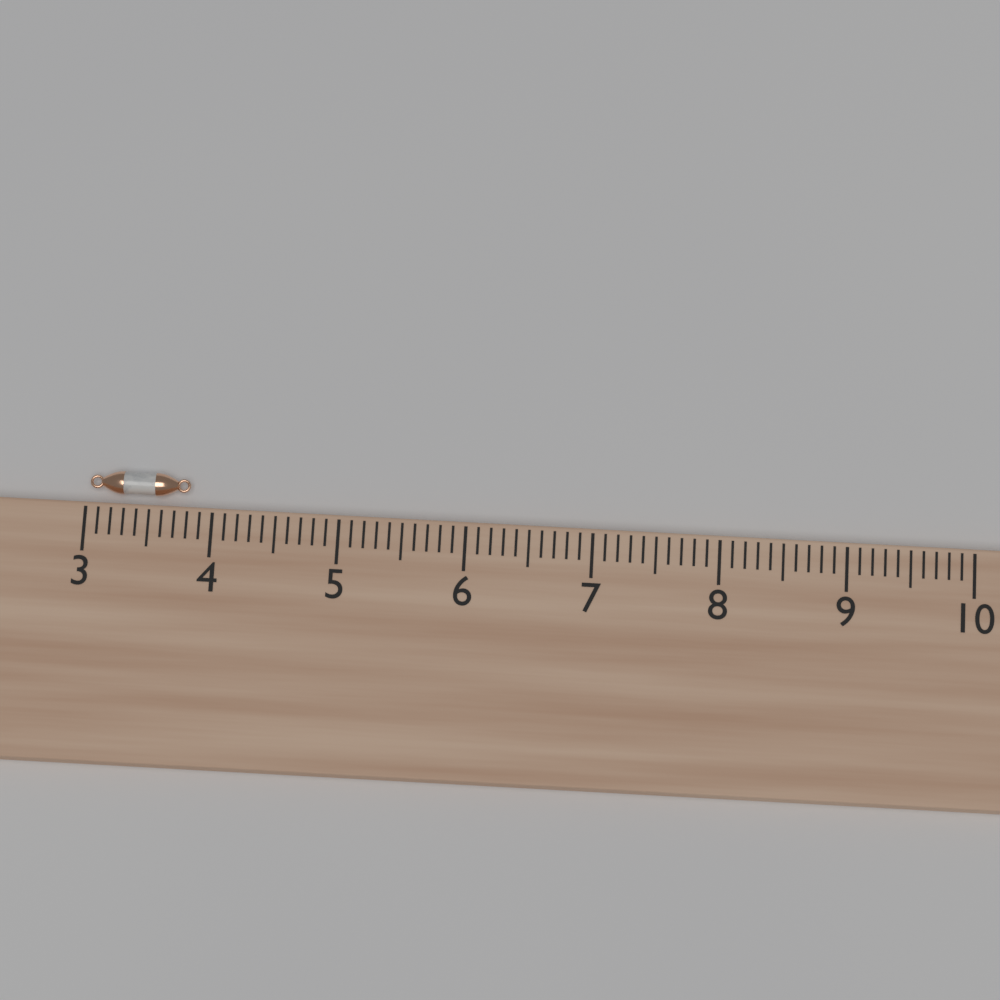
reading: 3.8 (no unit)
